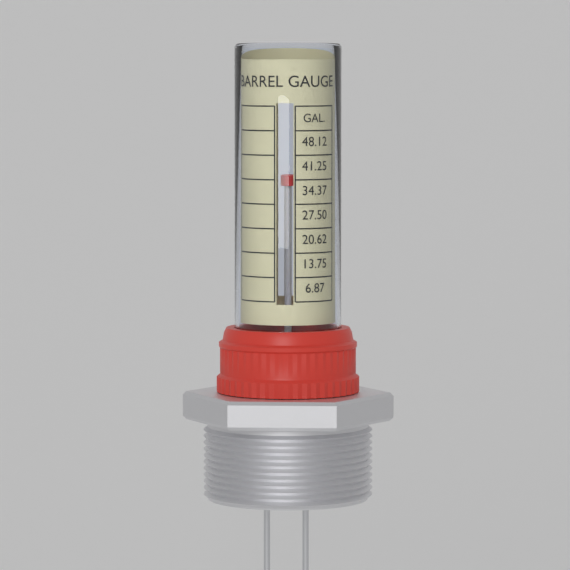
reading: 34.370 gal
